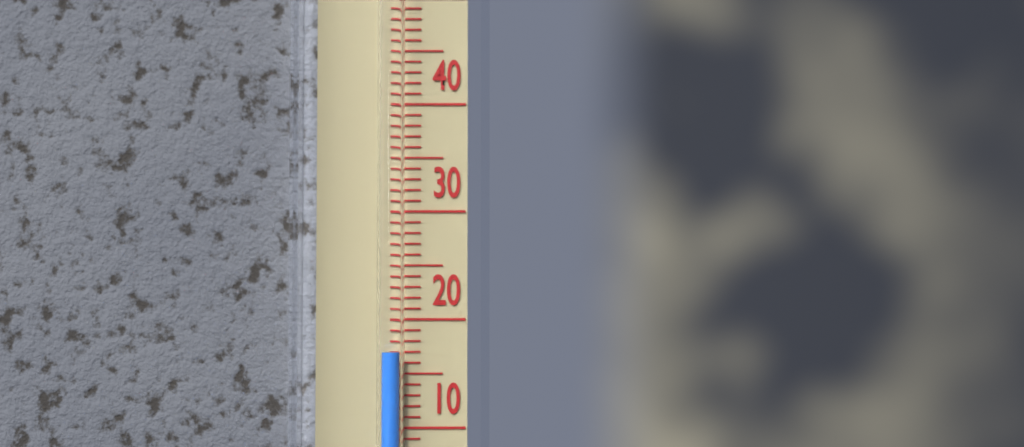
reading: 17 °C
